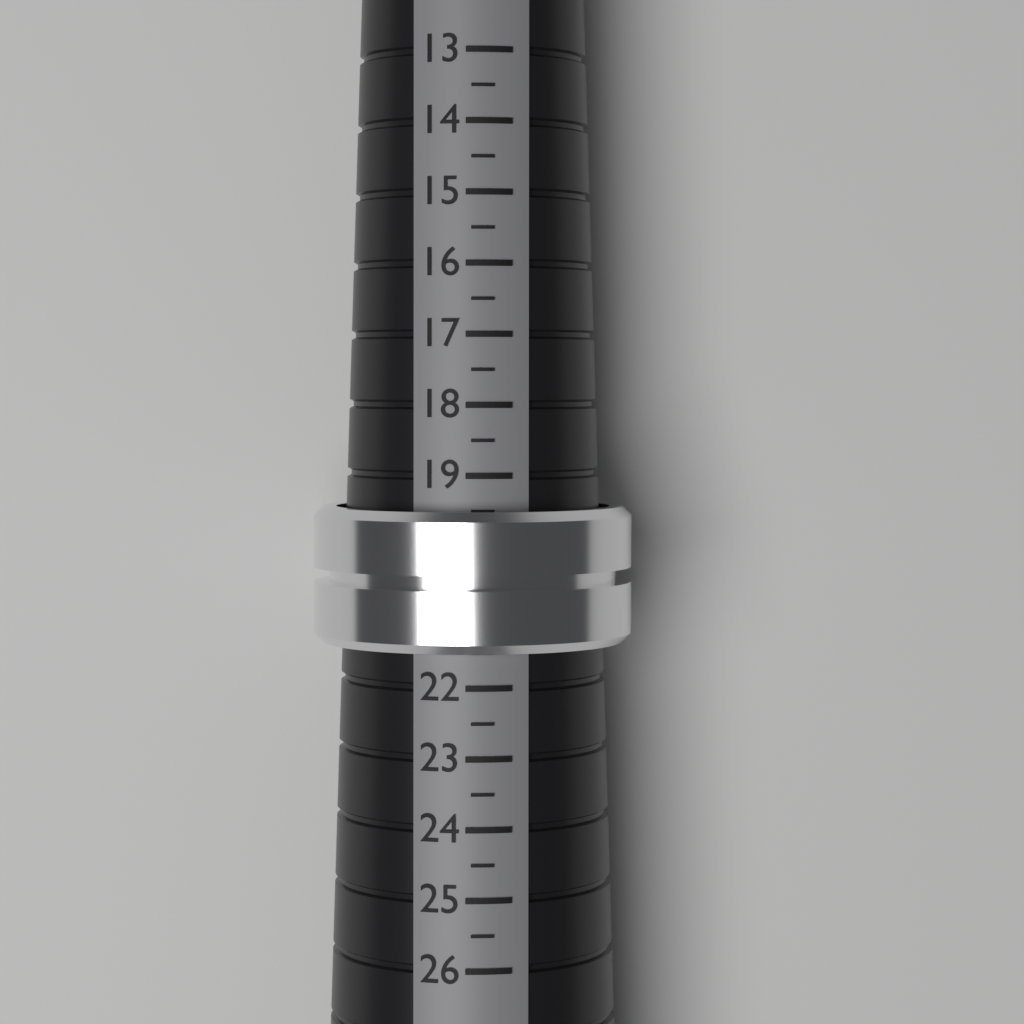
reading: 21.5 (no unit)
